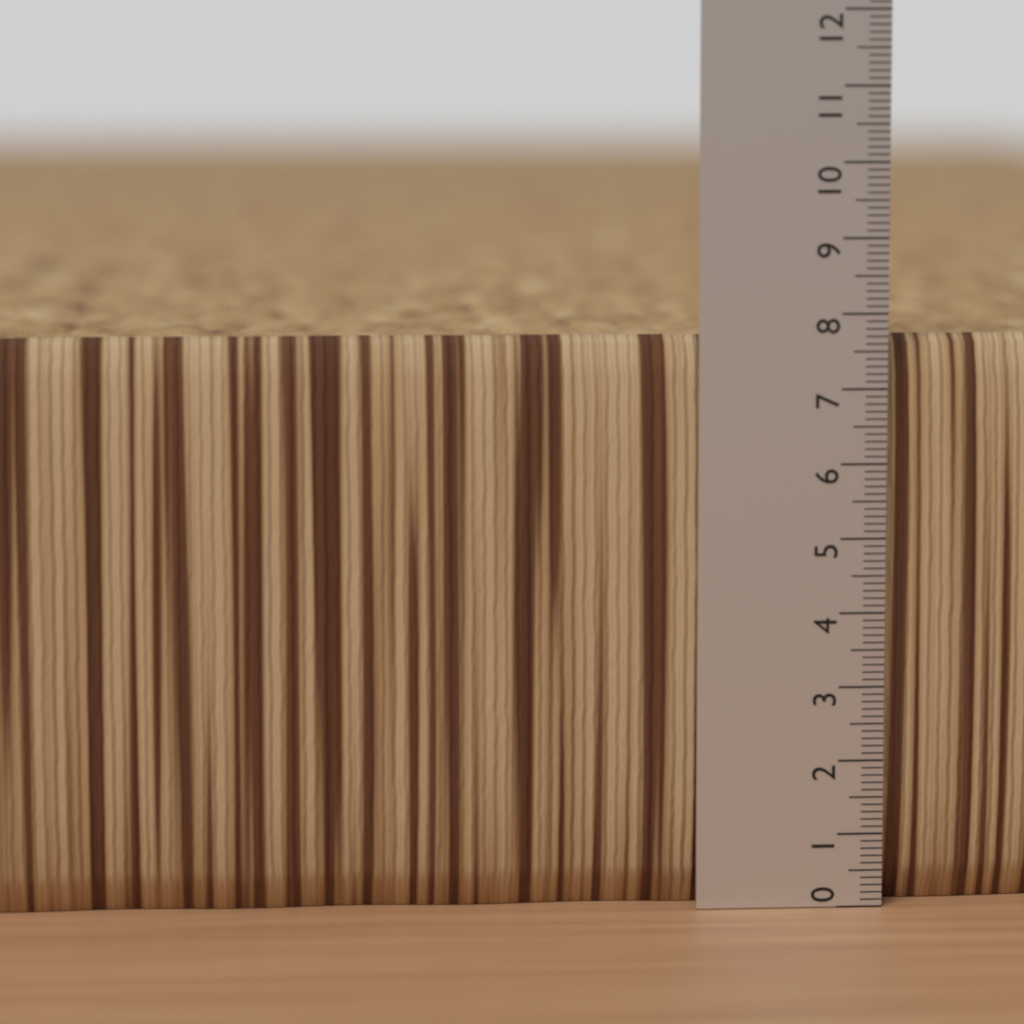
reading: 7.7 (no unit)
